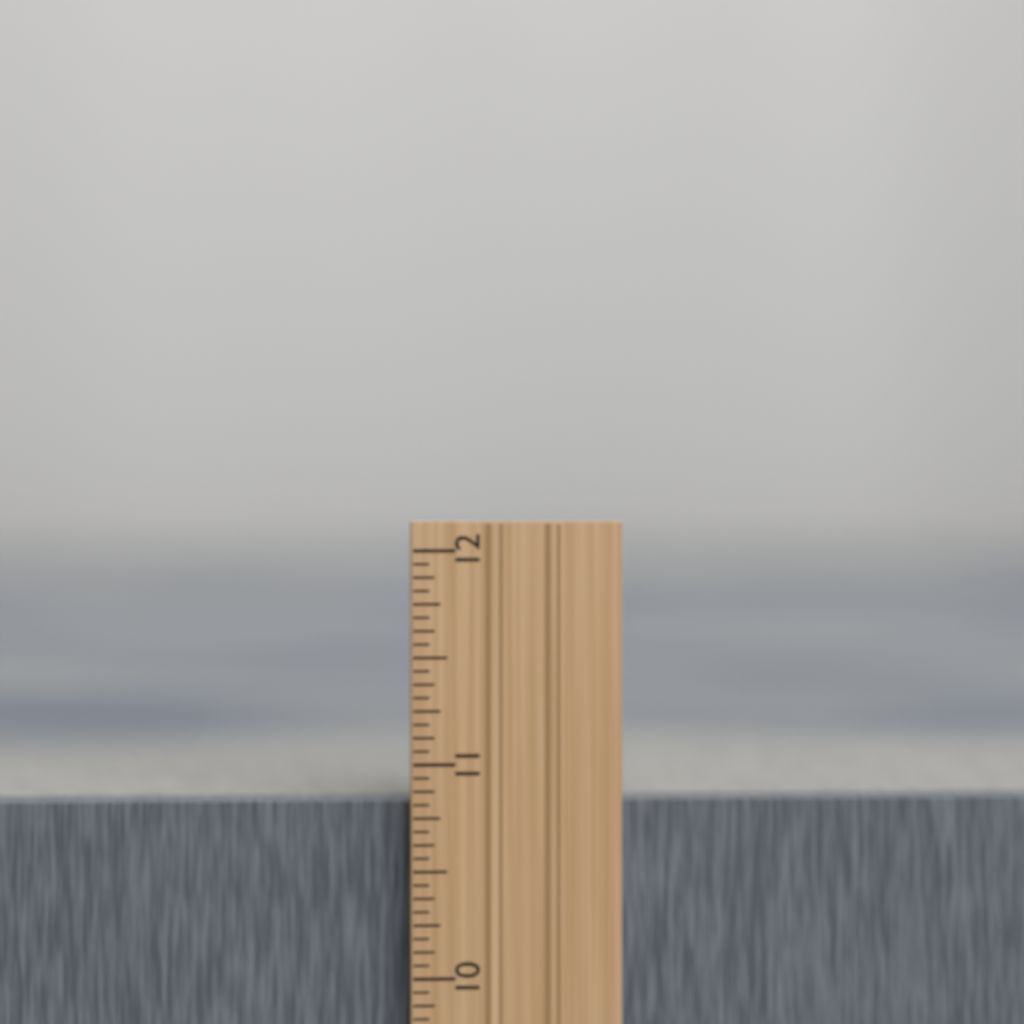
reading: 10.8125 in
